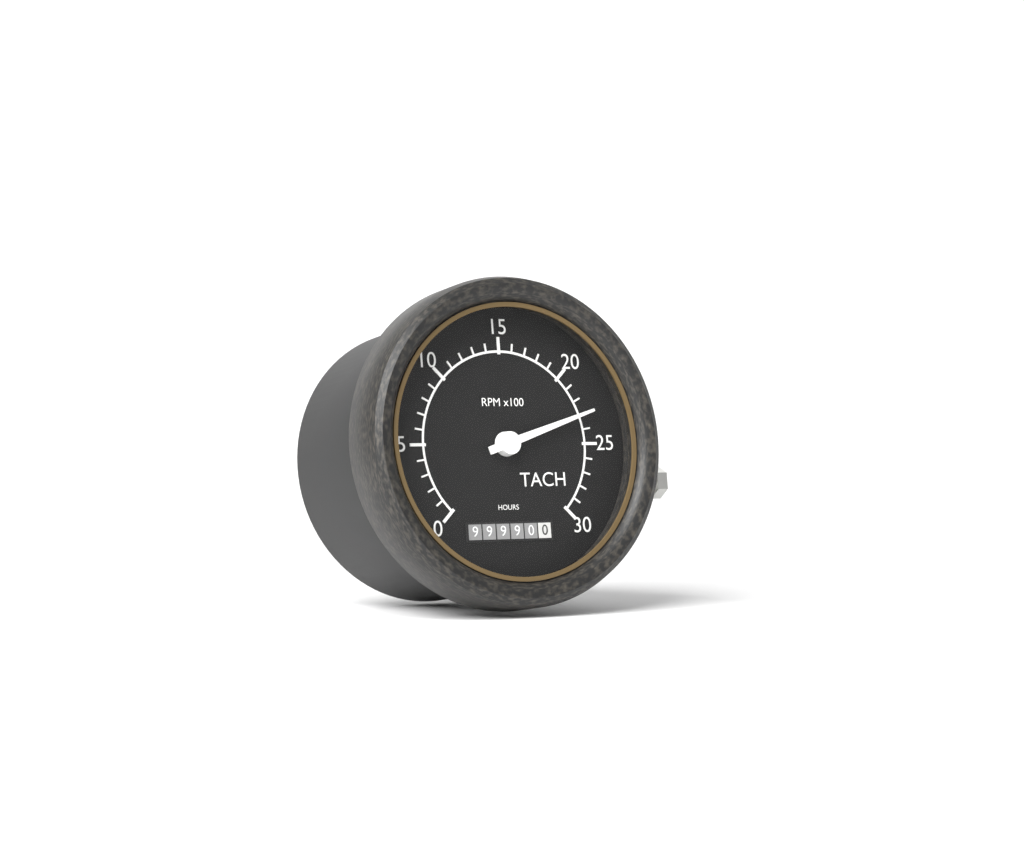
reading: 2300 RPM
